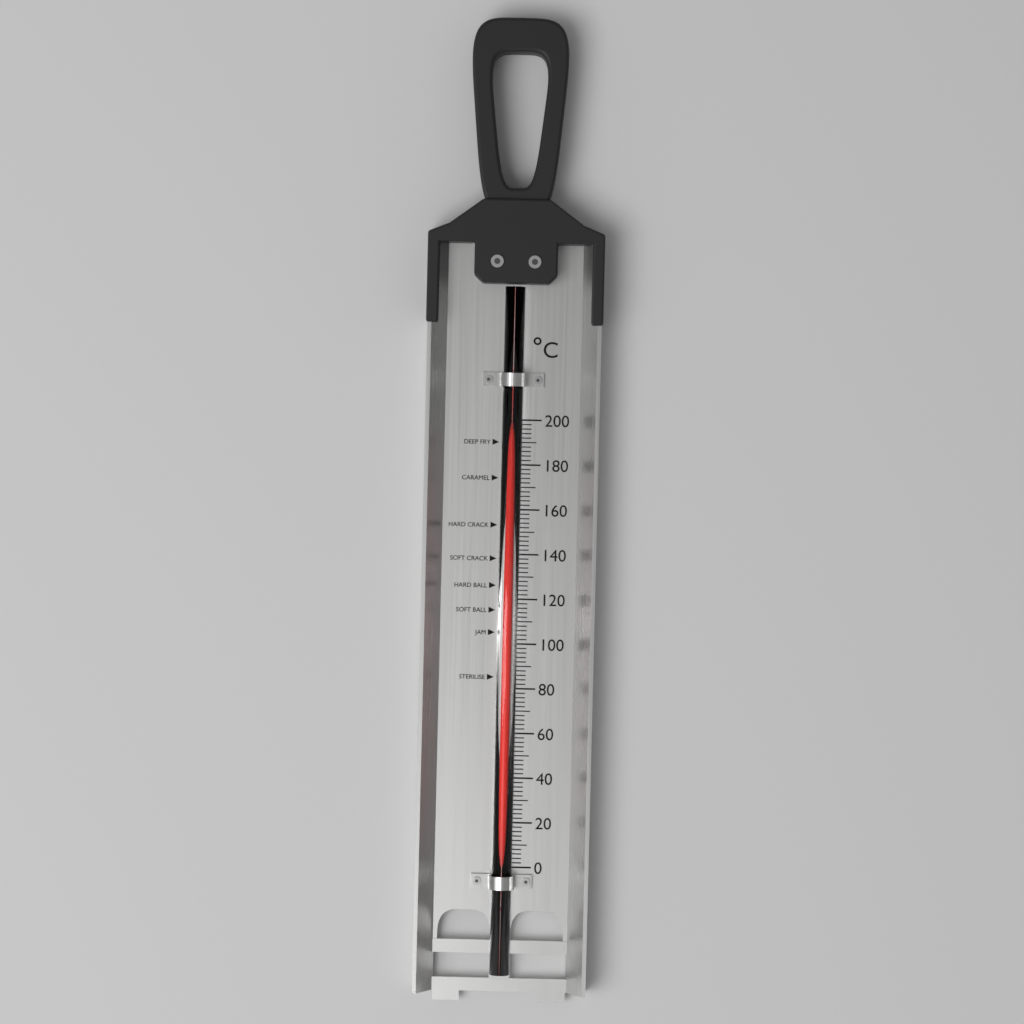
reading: 194 °C
